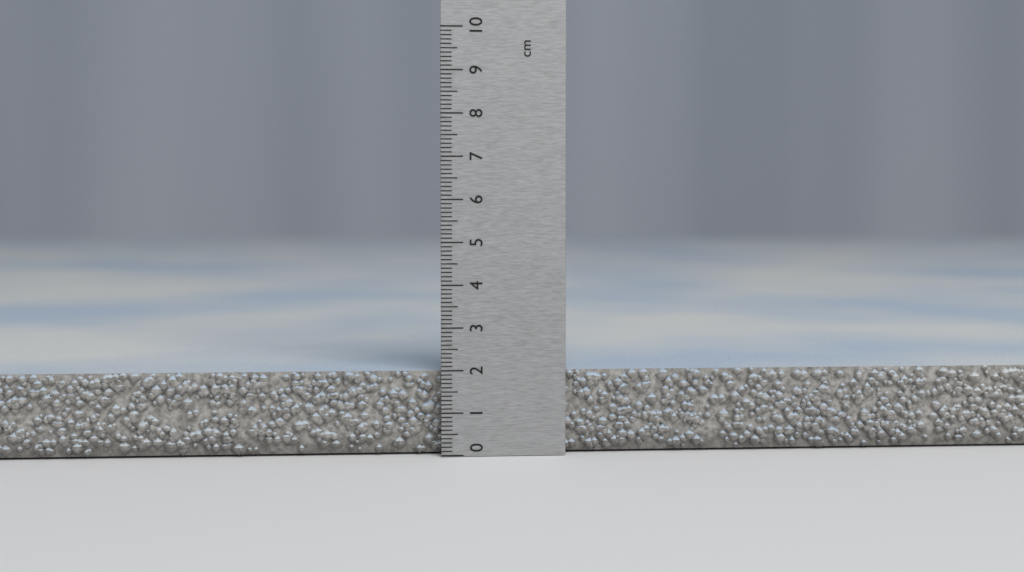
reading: 2.0 cm
